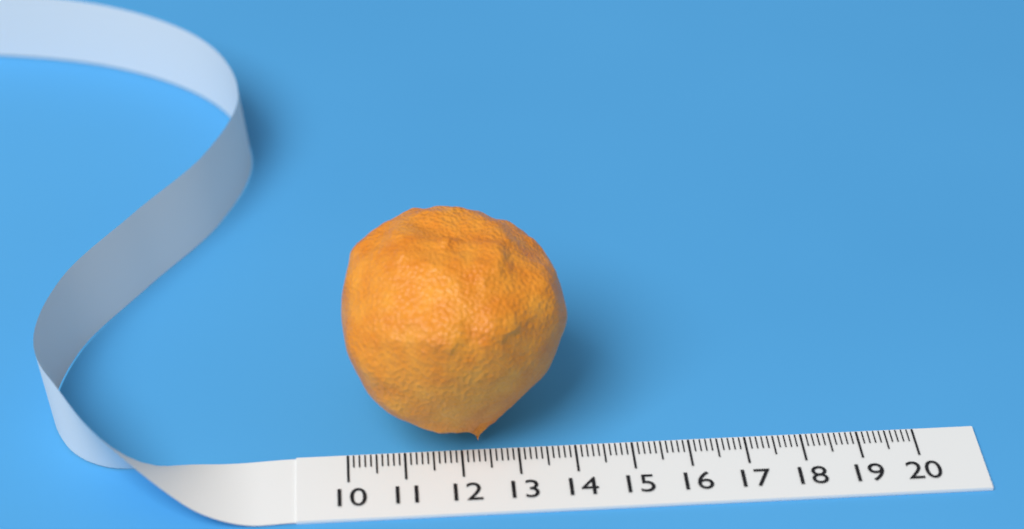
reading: 13.9 (no unit)
